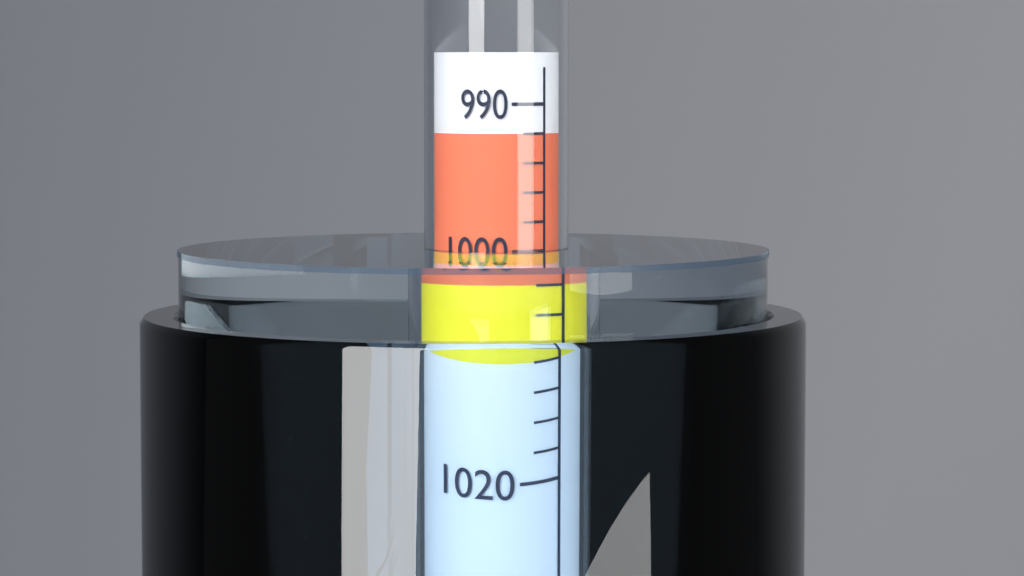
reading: 1000 (no unit)
